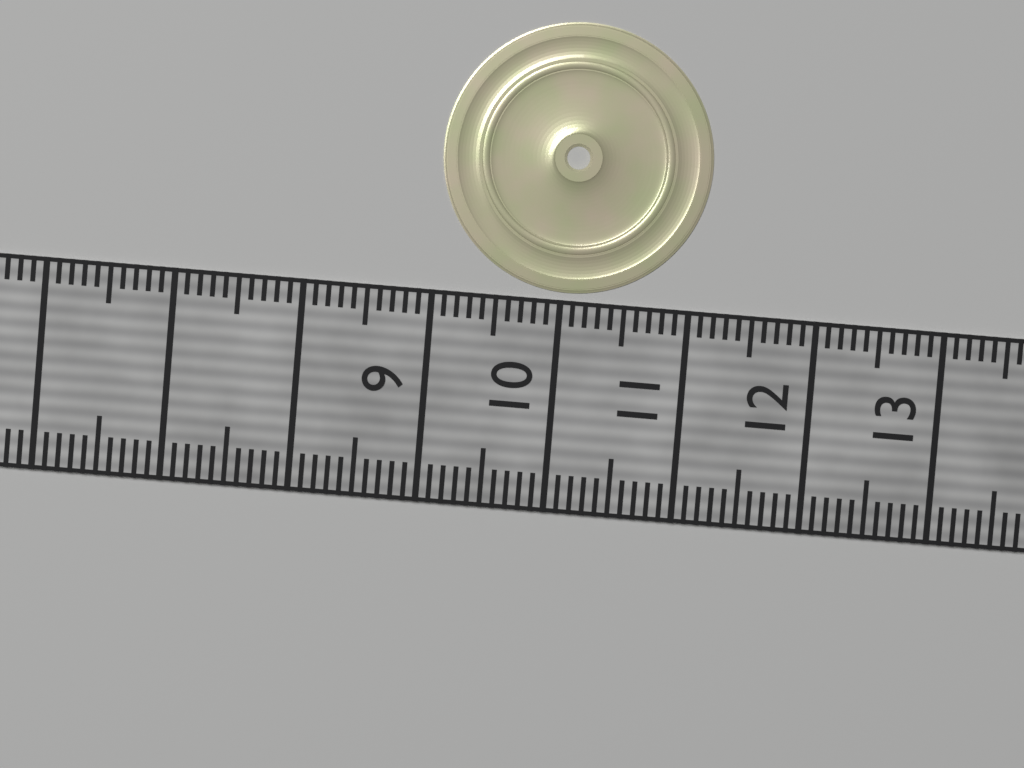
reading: 11.1 (no unit)
